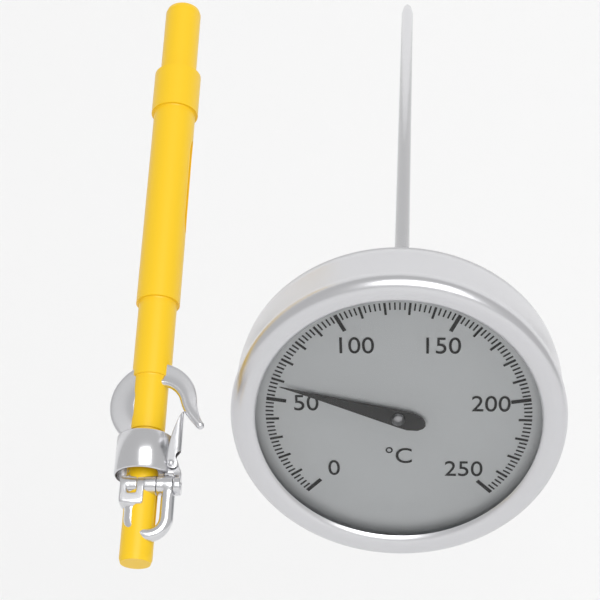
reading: 58 °C
